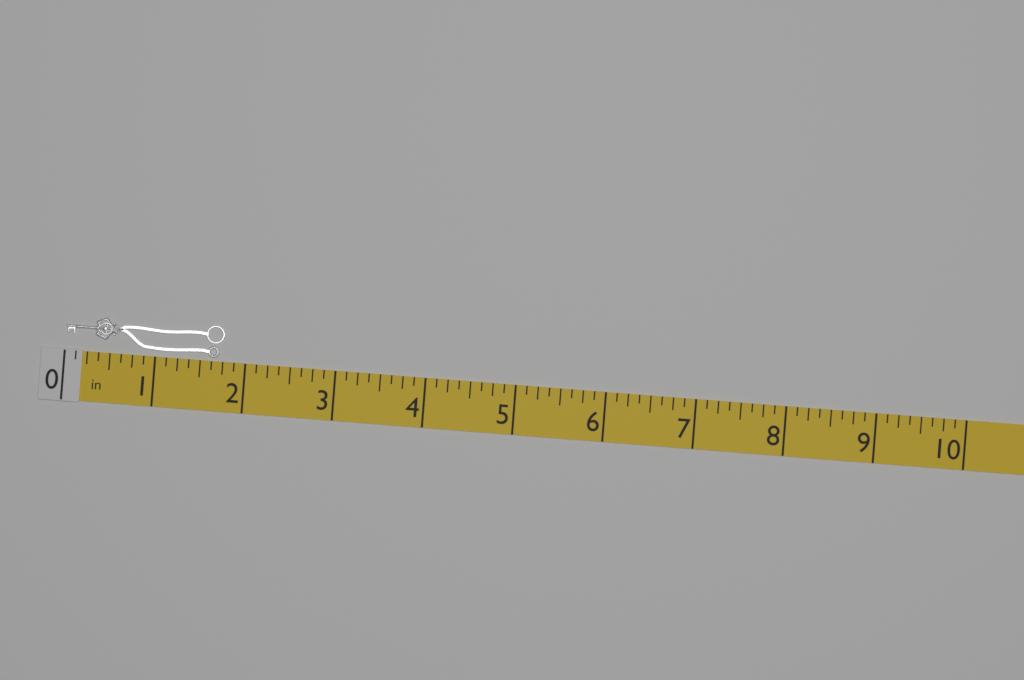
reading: 1.750 in
